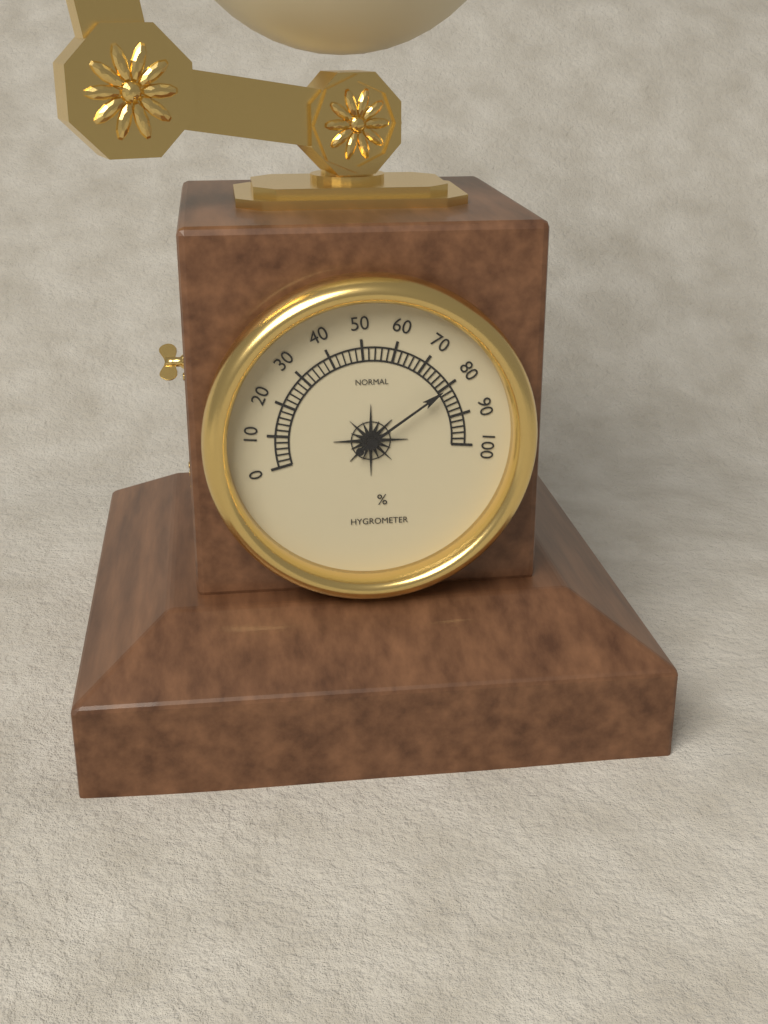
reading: 80 %
